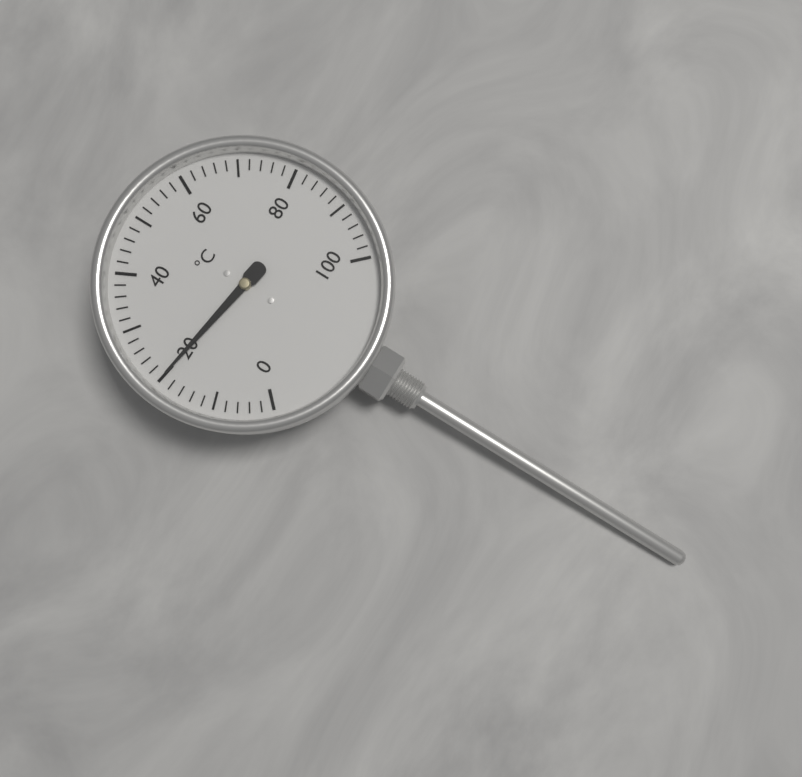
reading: 20 °C
